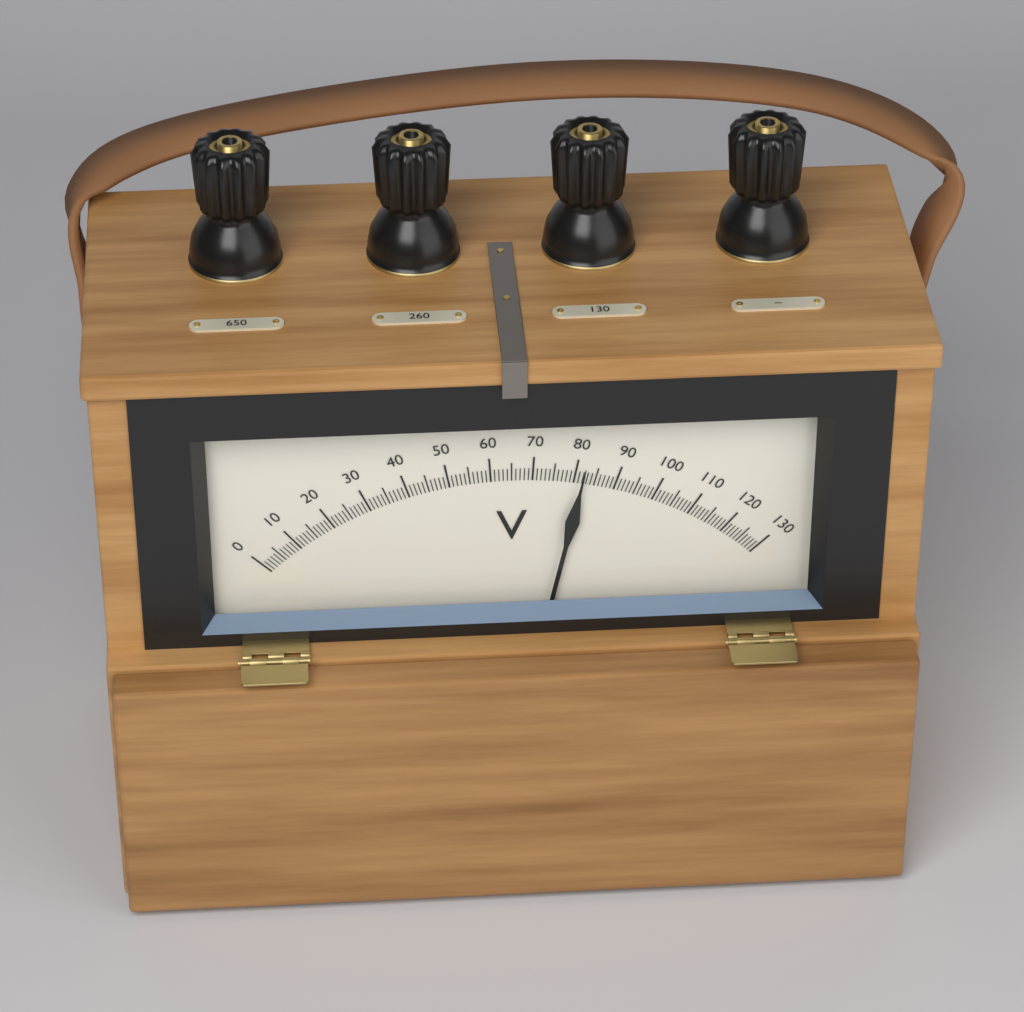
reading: 82 V
